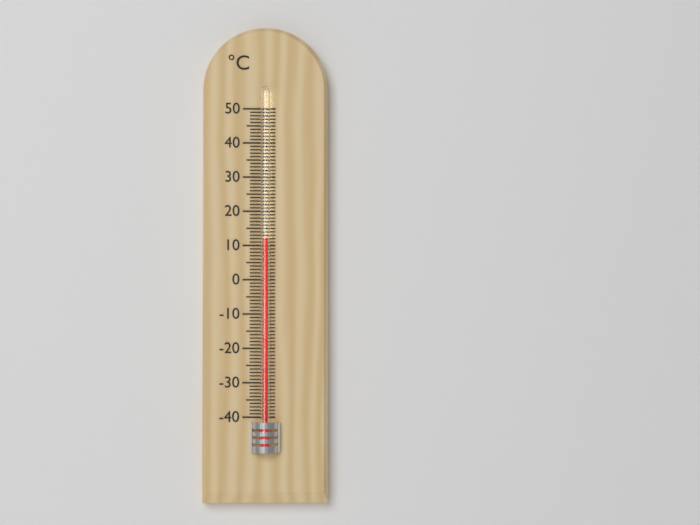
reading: 12 °C
